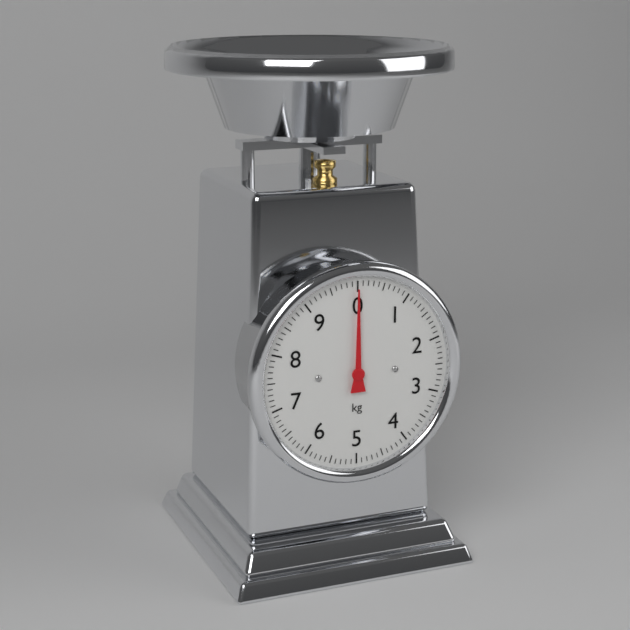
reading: 0.0 kg
